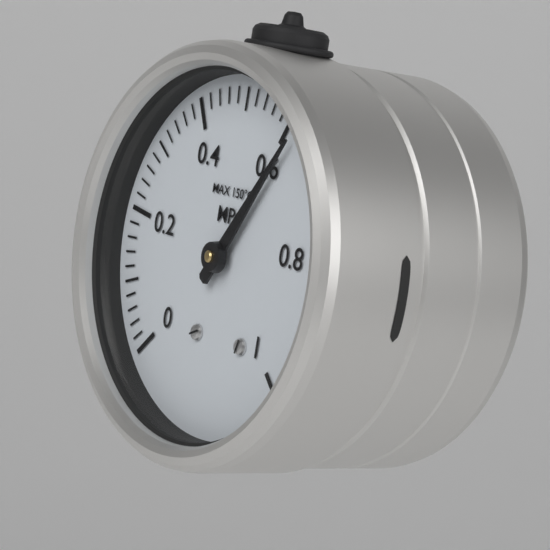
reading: 0.62 MPa
